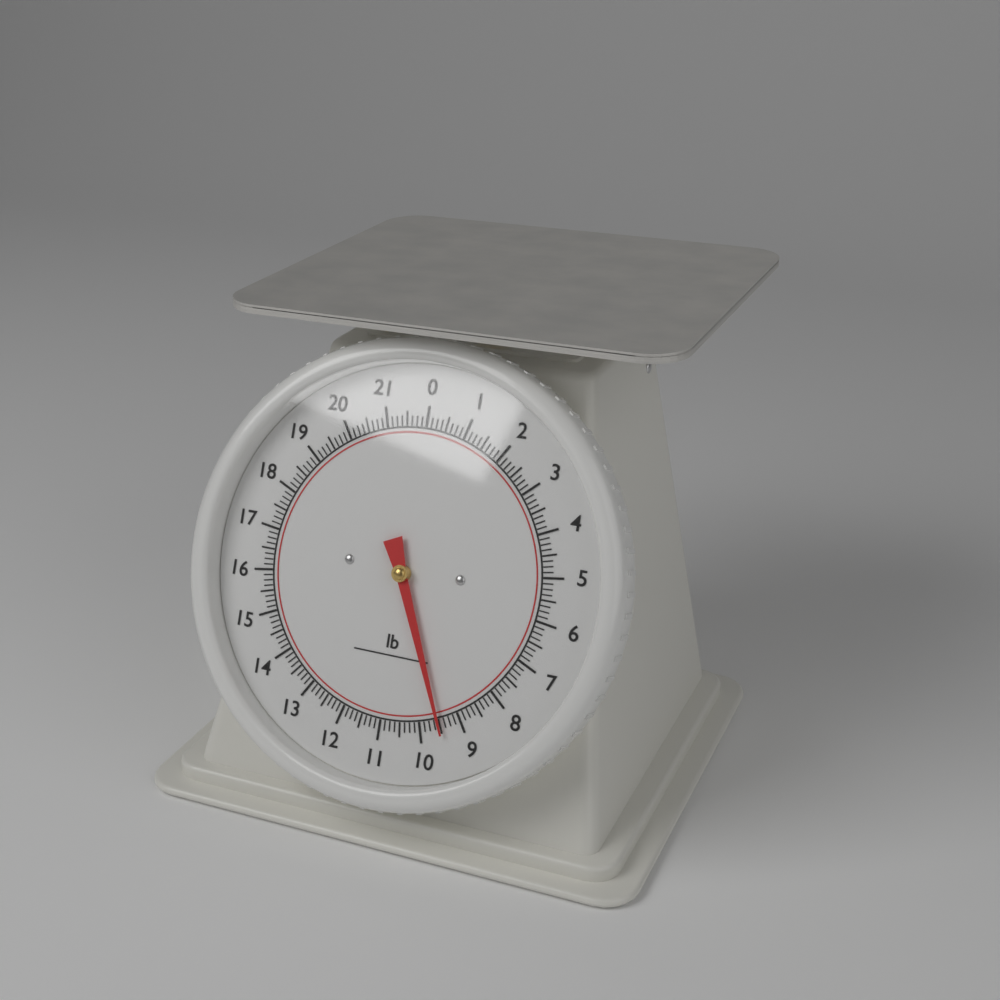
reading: 9.500 lb
